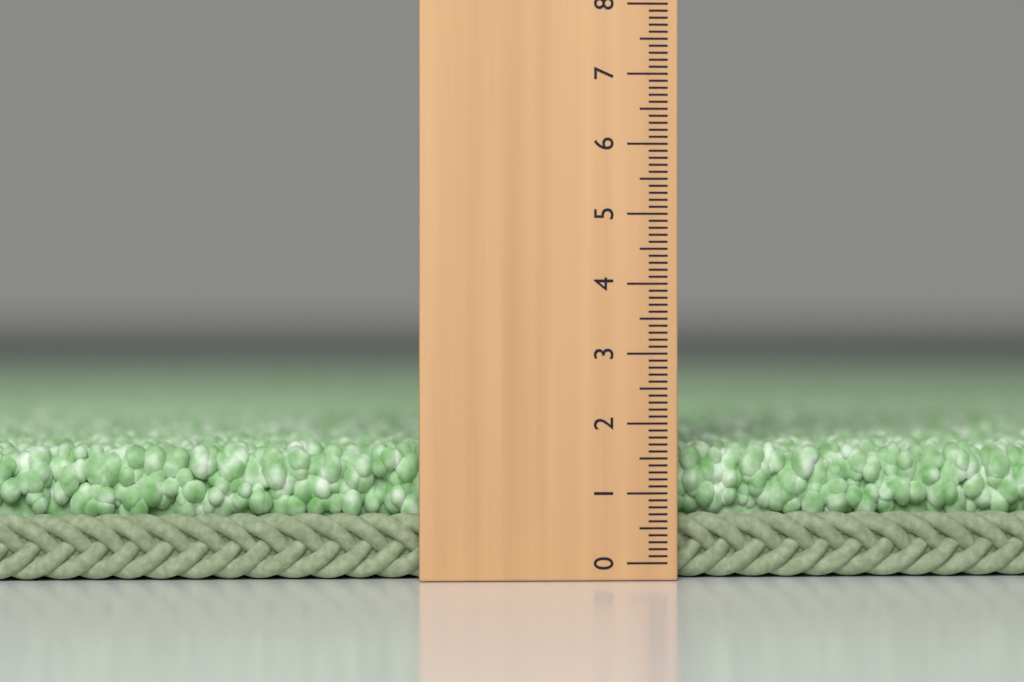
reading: 1.7 (no unit)
